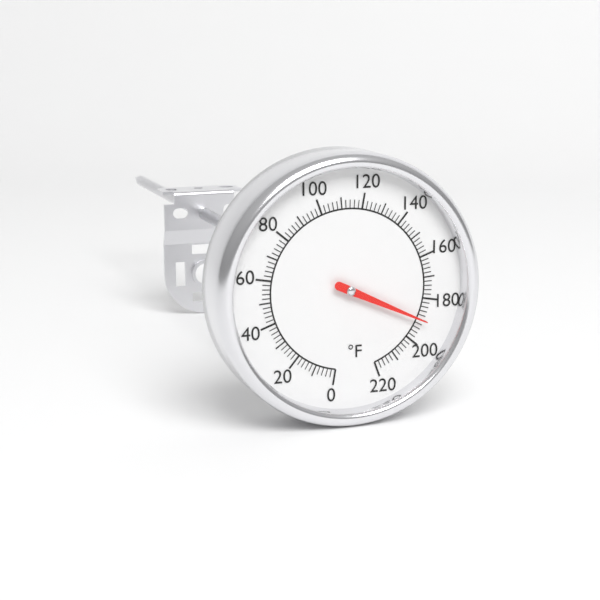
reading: 190 °F
